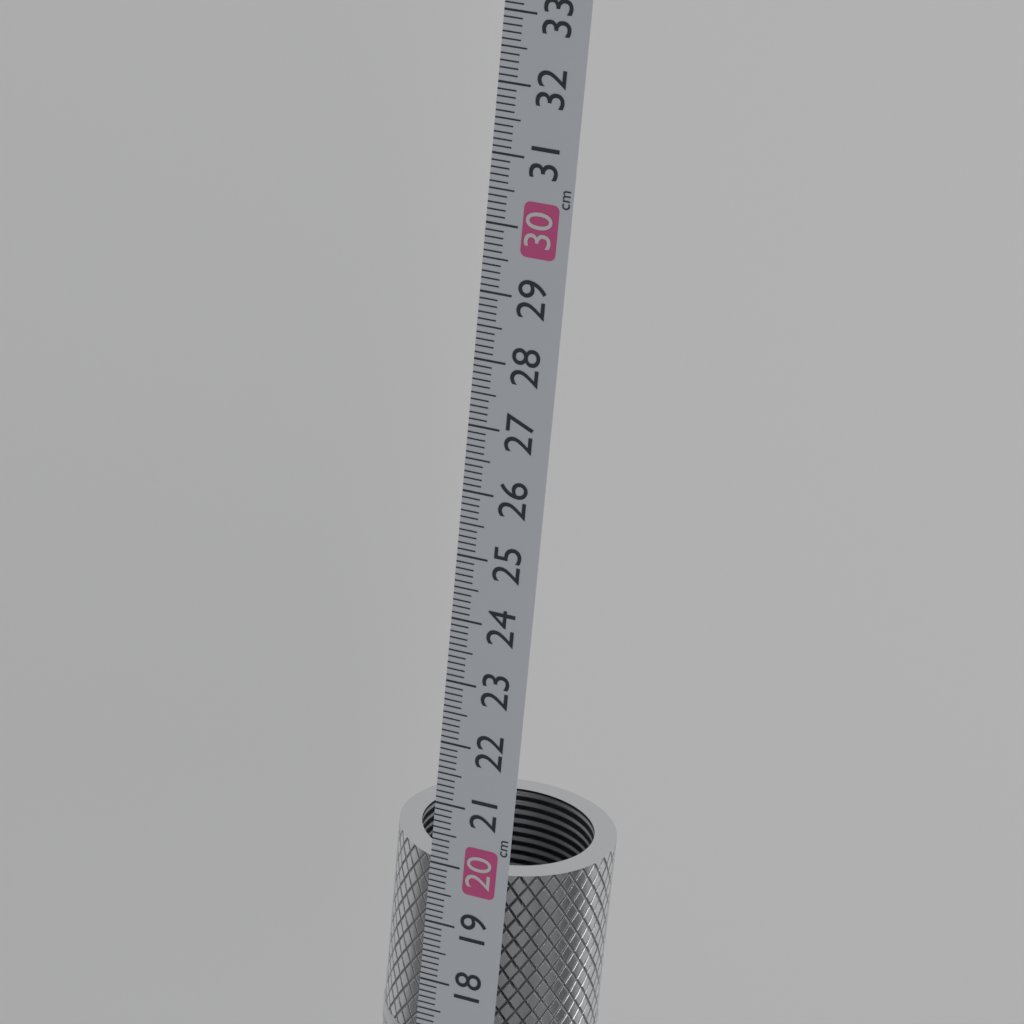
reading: 20.0 cm
